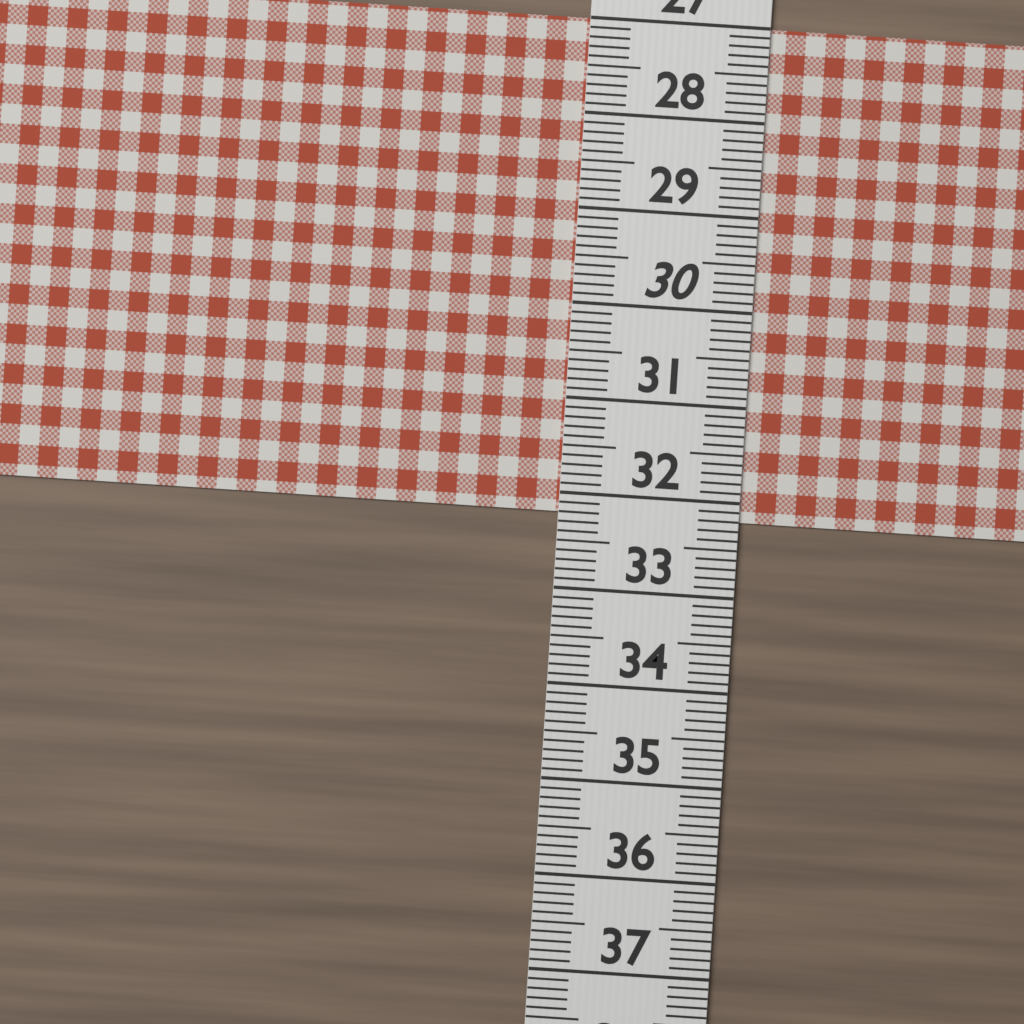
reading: 32.2 (no unit)
